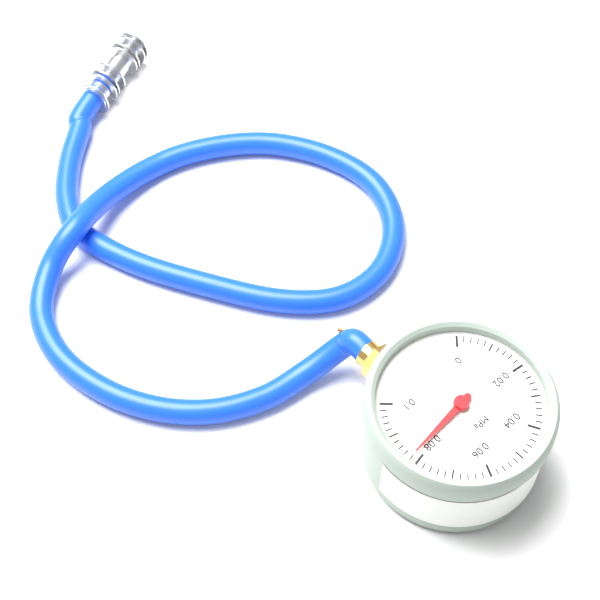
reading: 0.082 MPa
